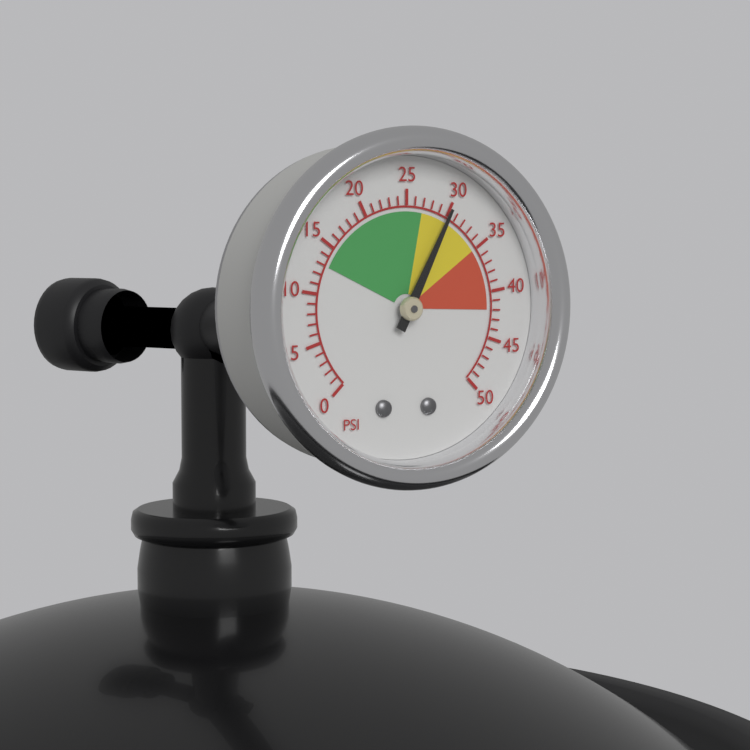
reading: 30 psi
